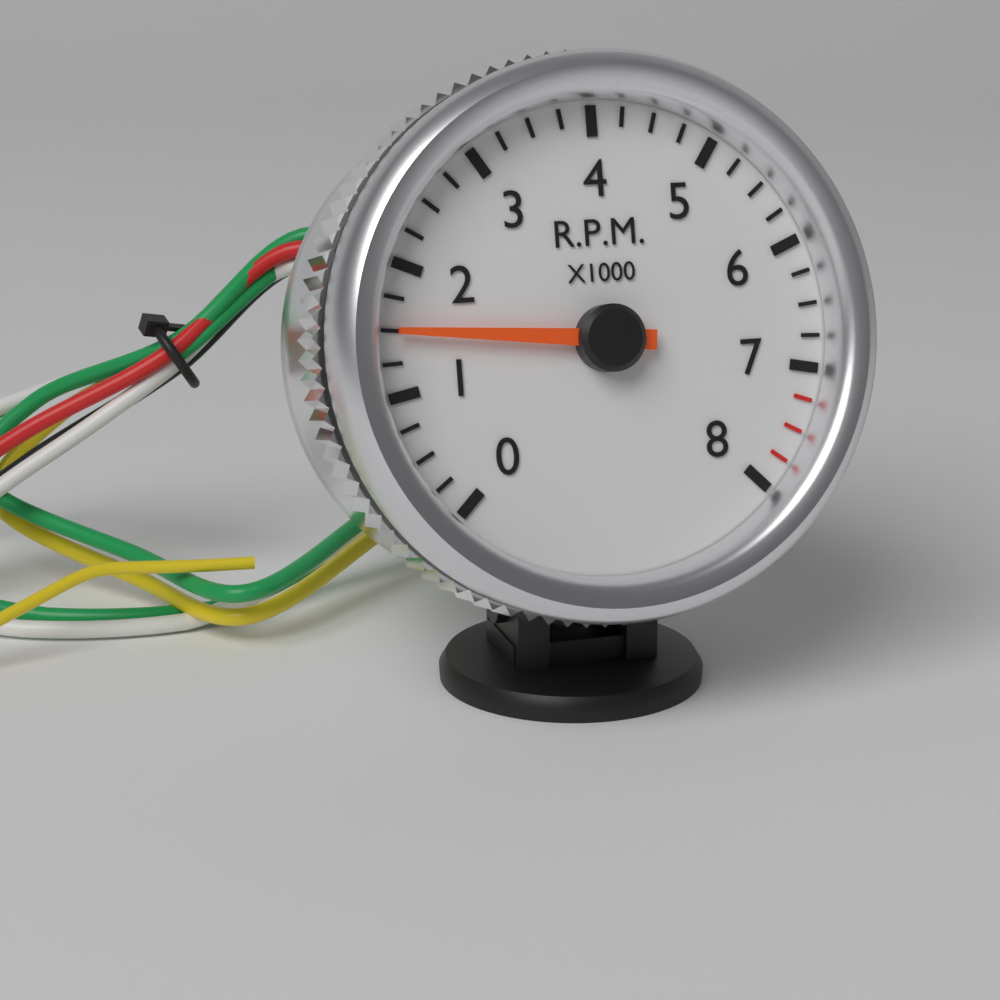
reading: 1500 RPM
